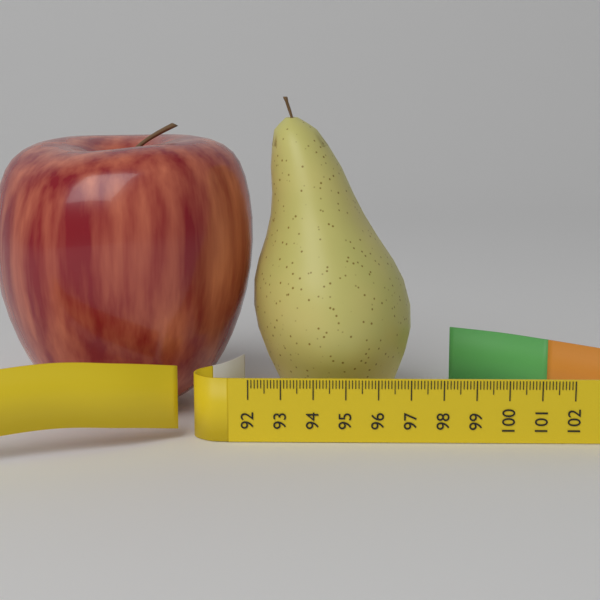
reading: 97.2 (no unit)
